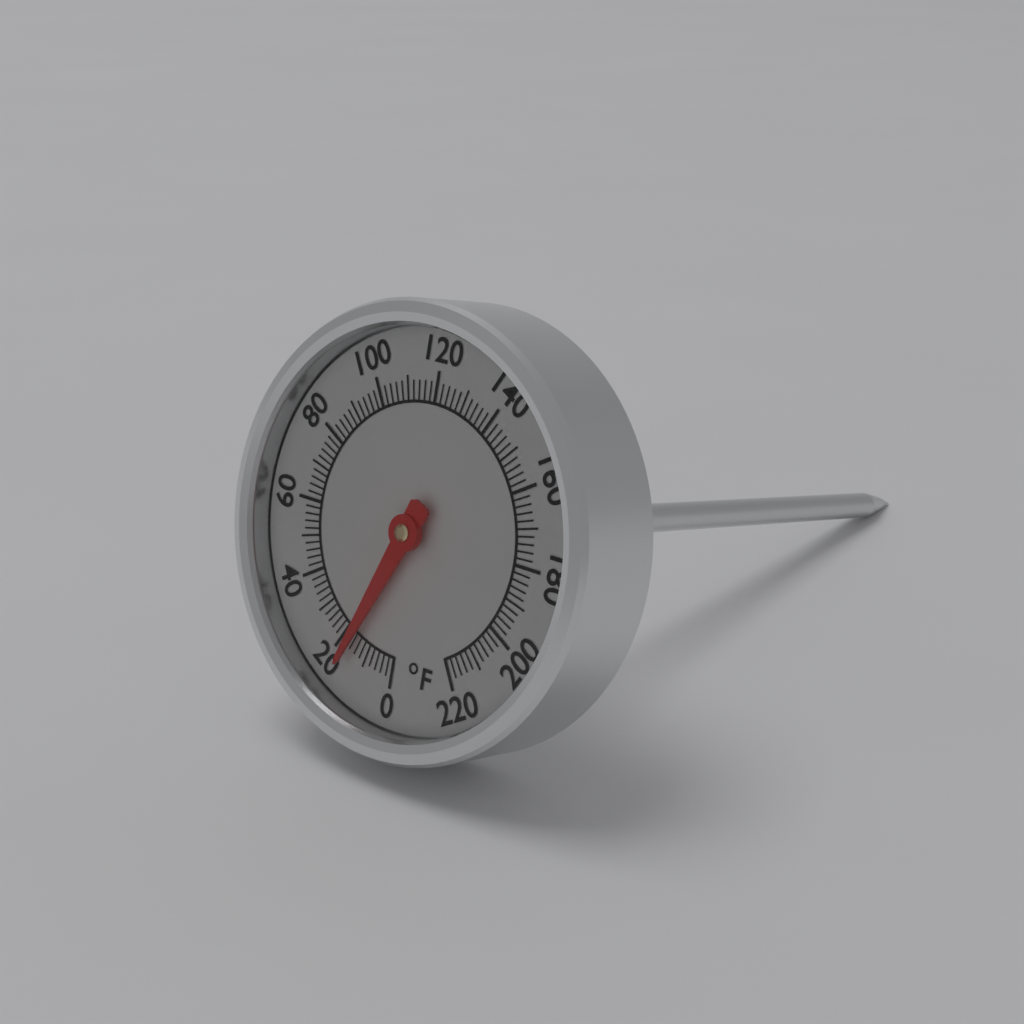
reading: 16 °F
